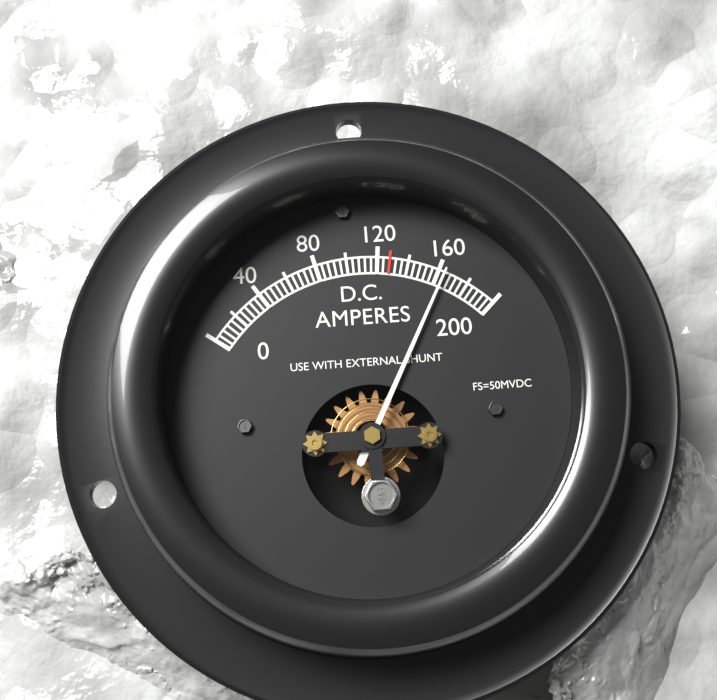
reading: 164 A
